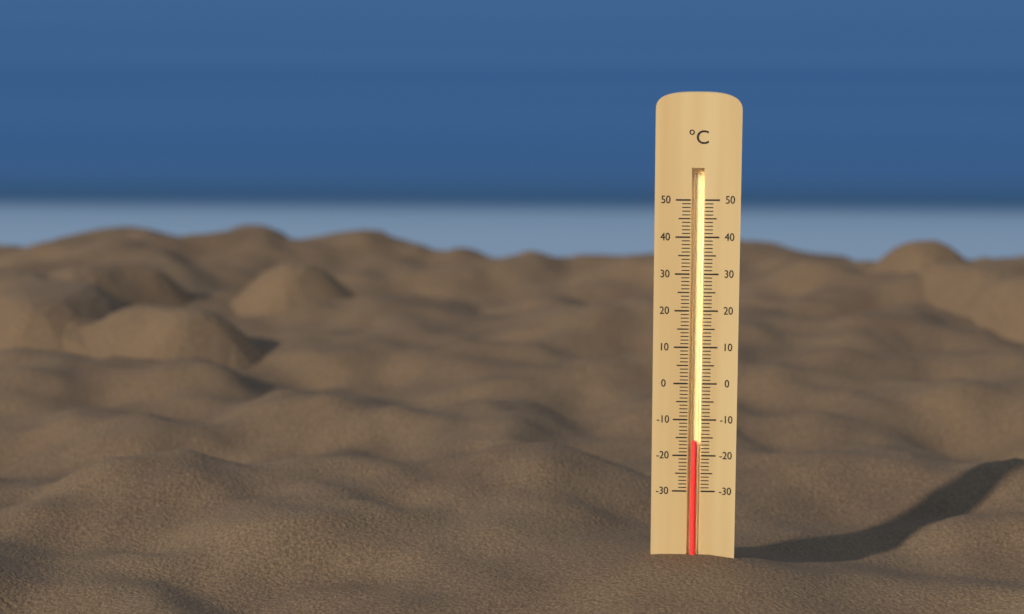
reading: -16 °C
